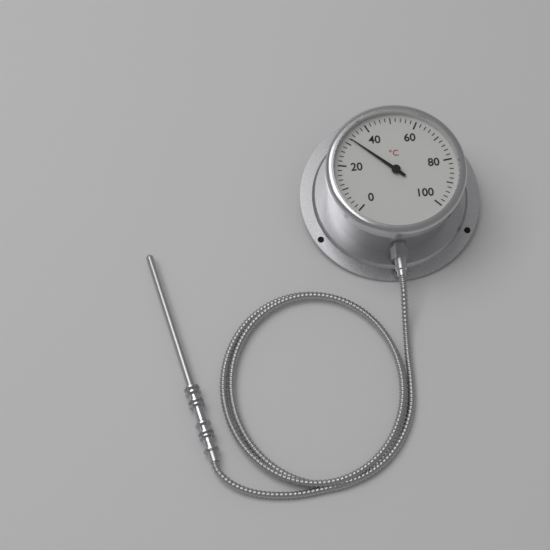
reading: 32 °C
